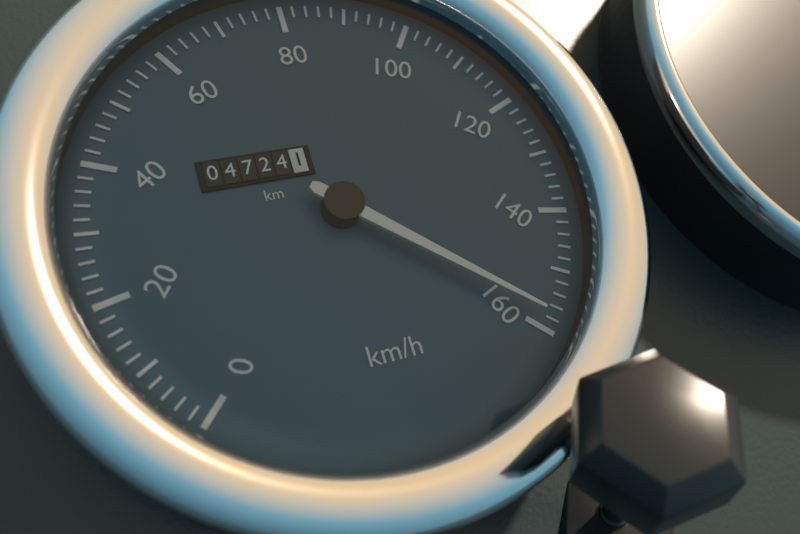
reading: 158 km/h
